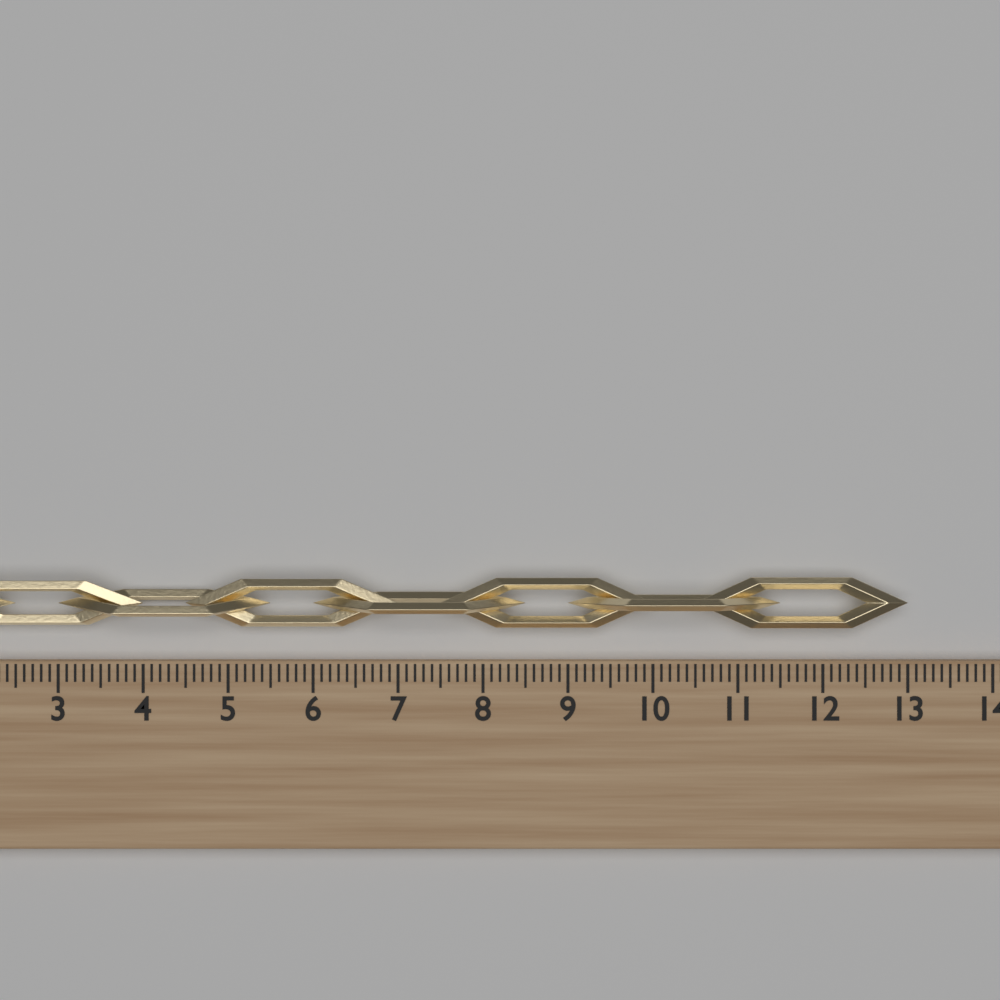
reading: 13.0 (no unit)
